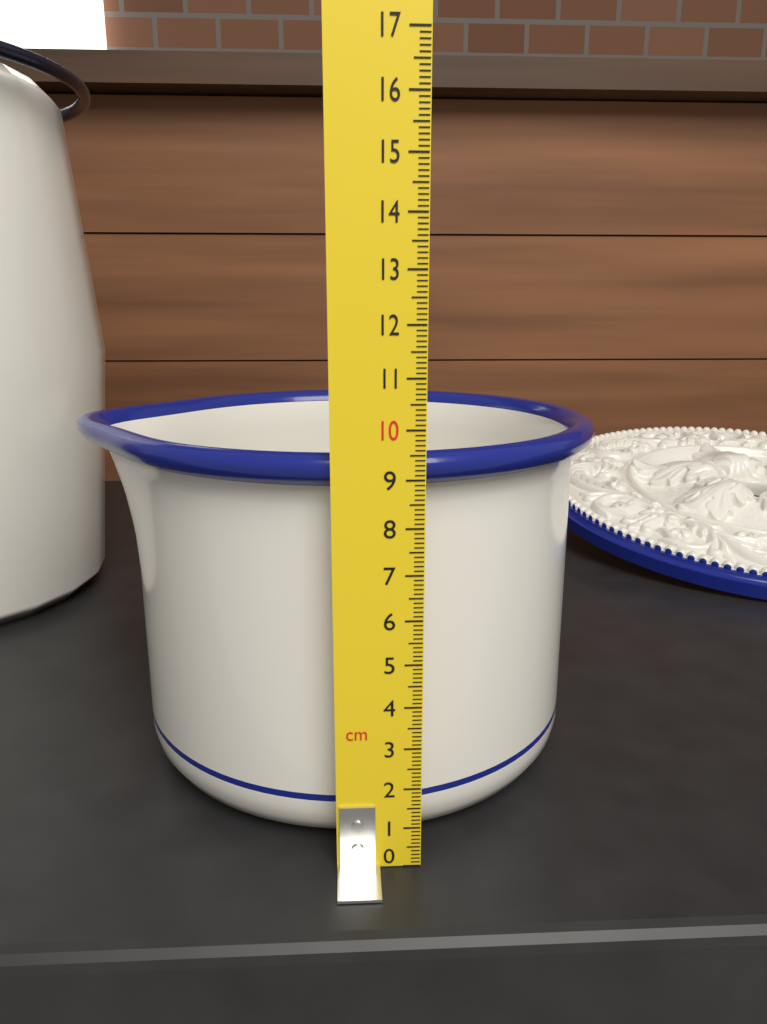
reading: 9.5 cm
